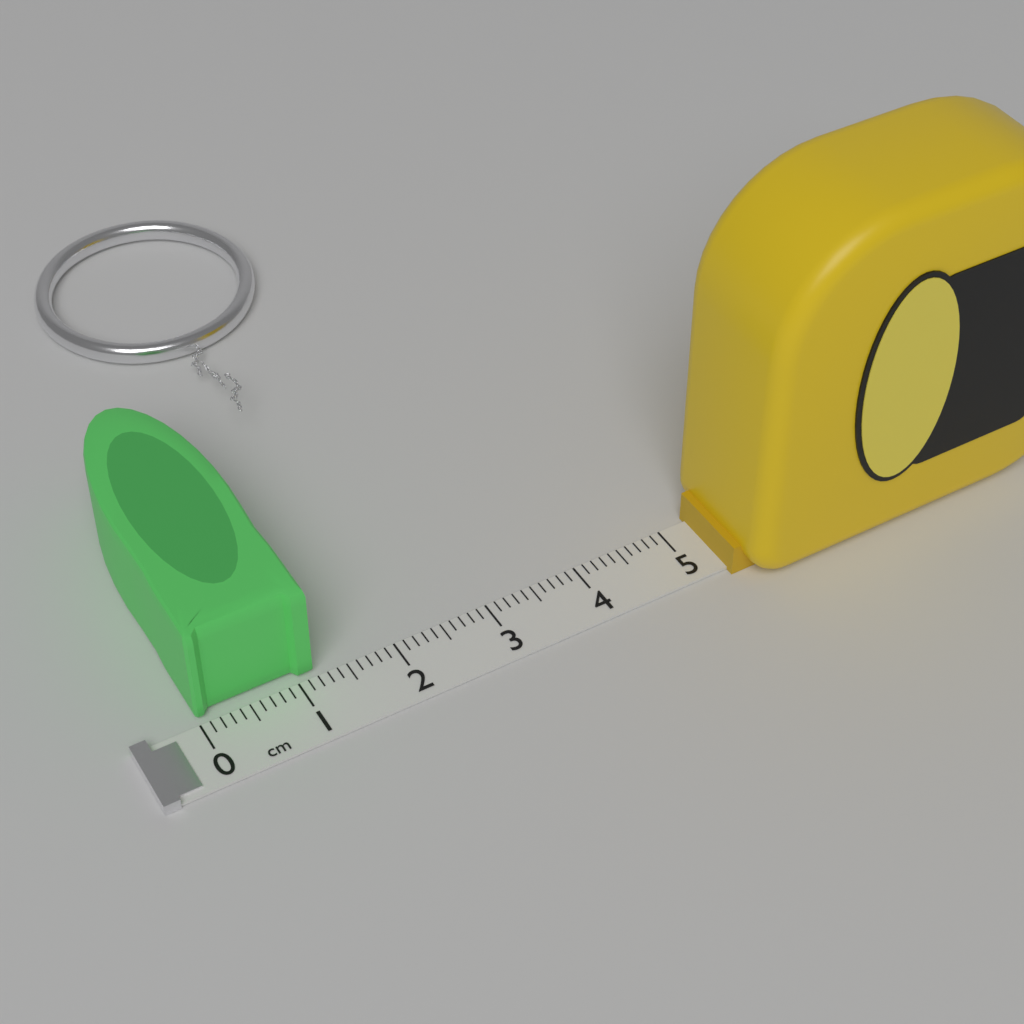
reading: 1.2 cm
